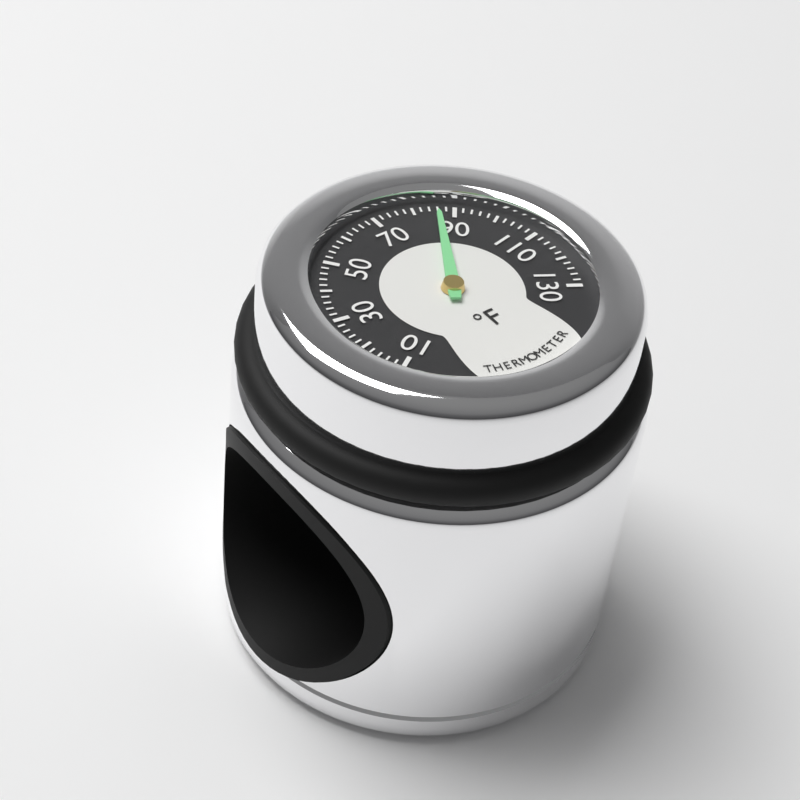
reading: 86 °F
